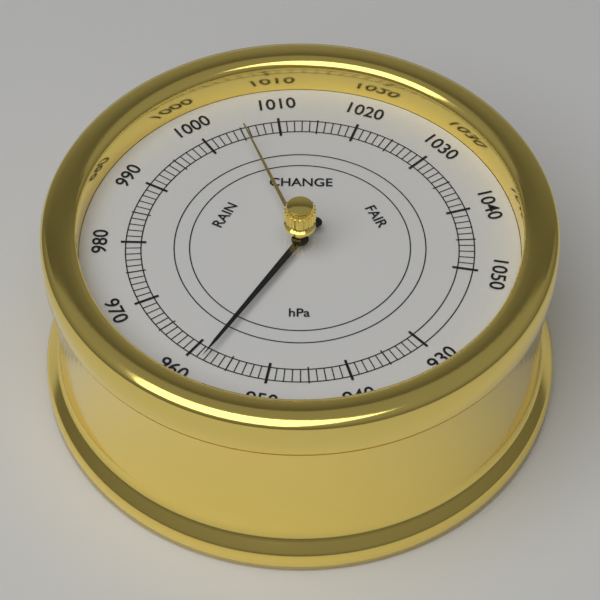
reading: 958 hPa
